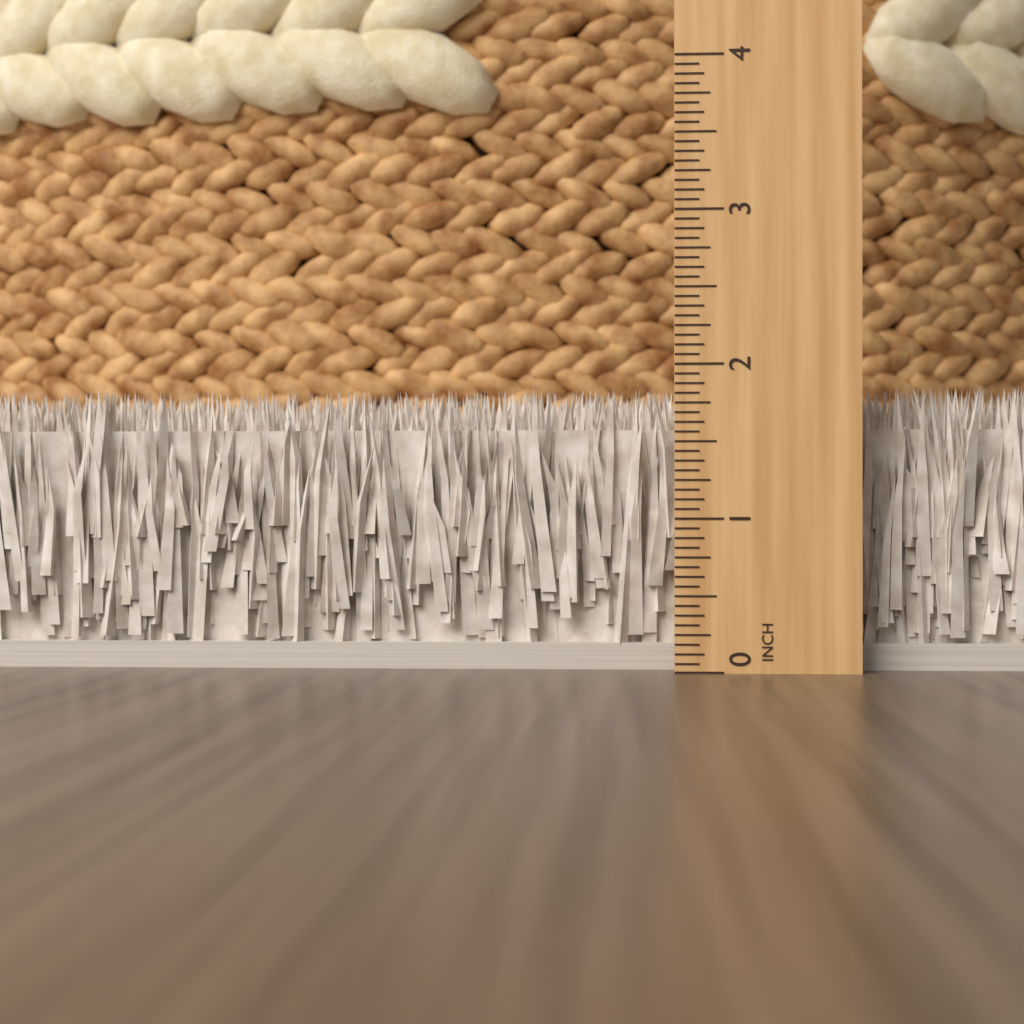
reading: 1.8750 in
